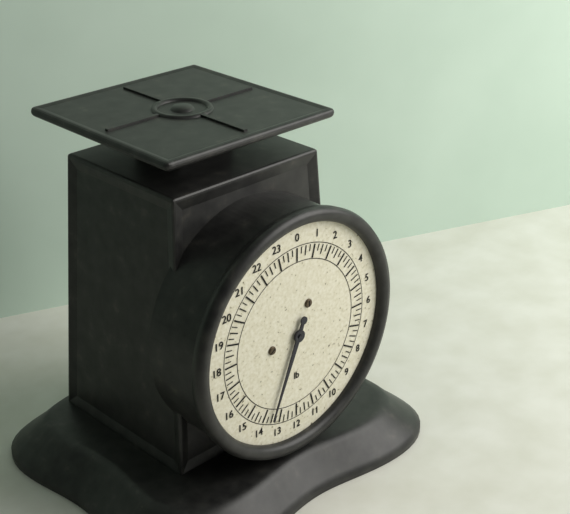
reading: 13.50 lb
